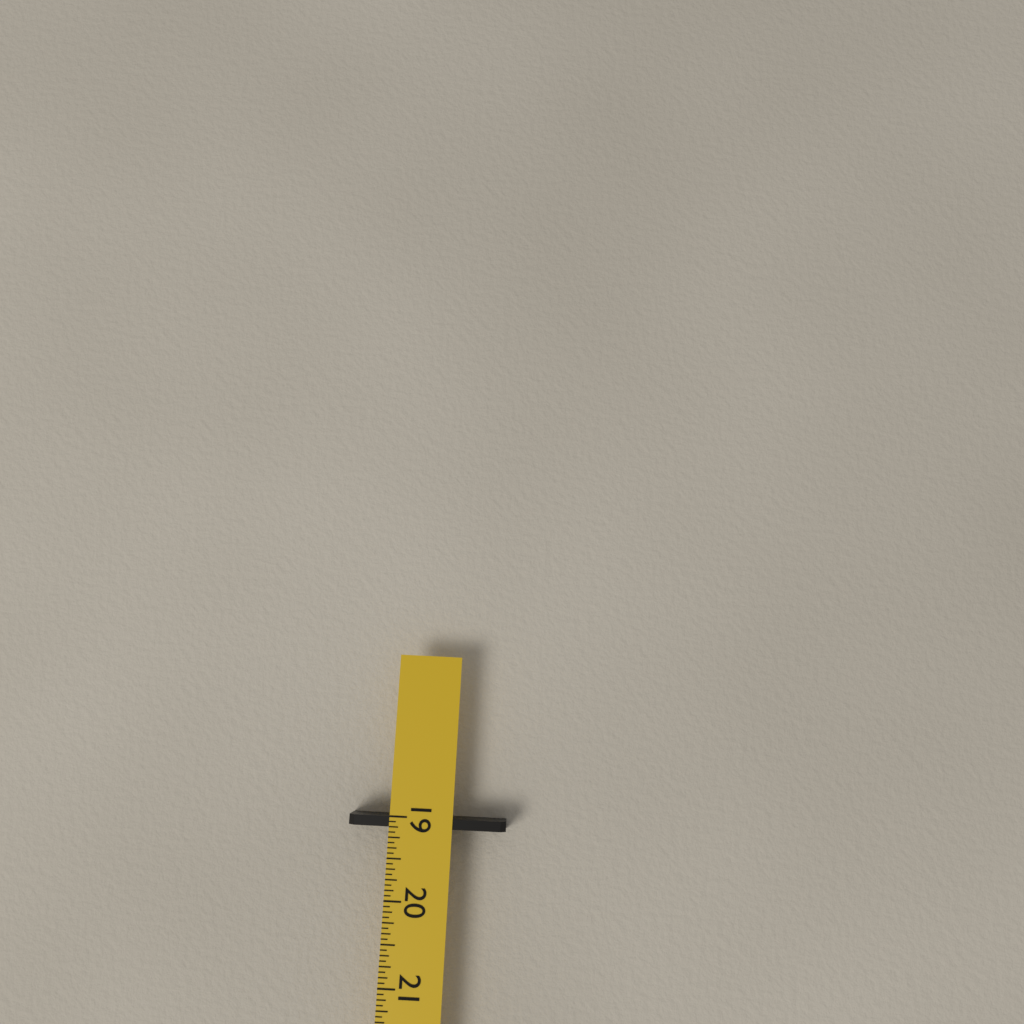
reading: 19.1250 in
